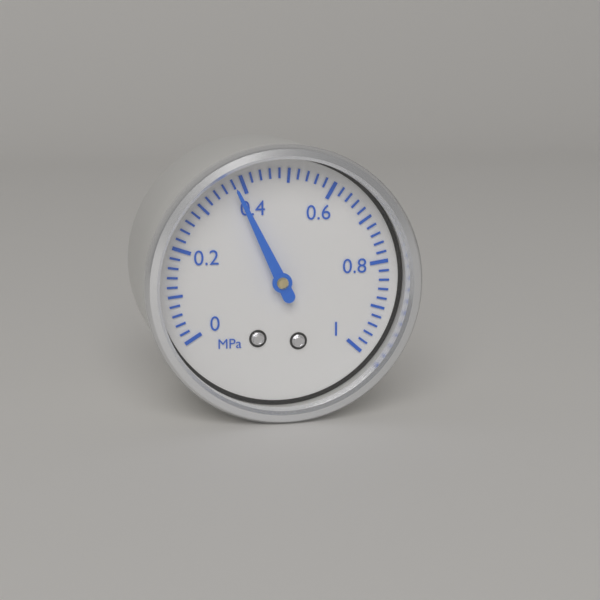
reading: 0.38 MPa
